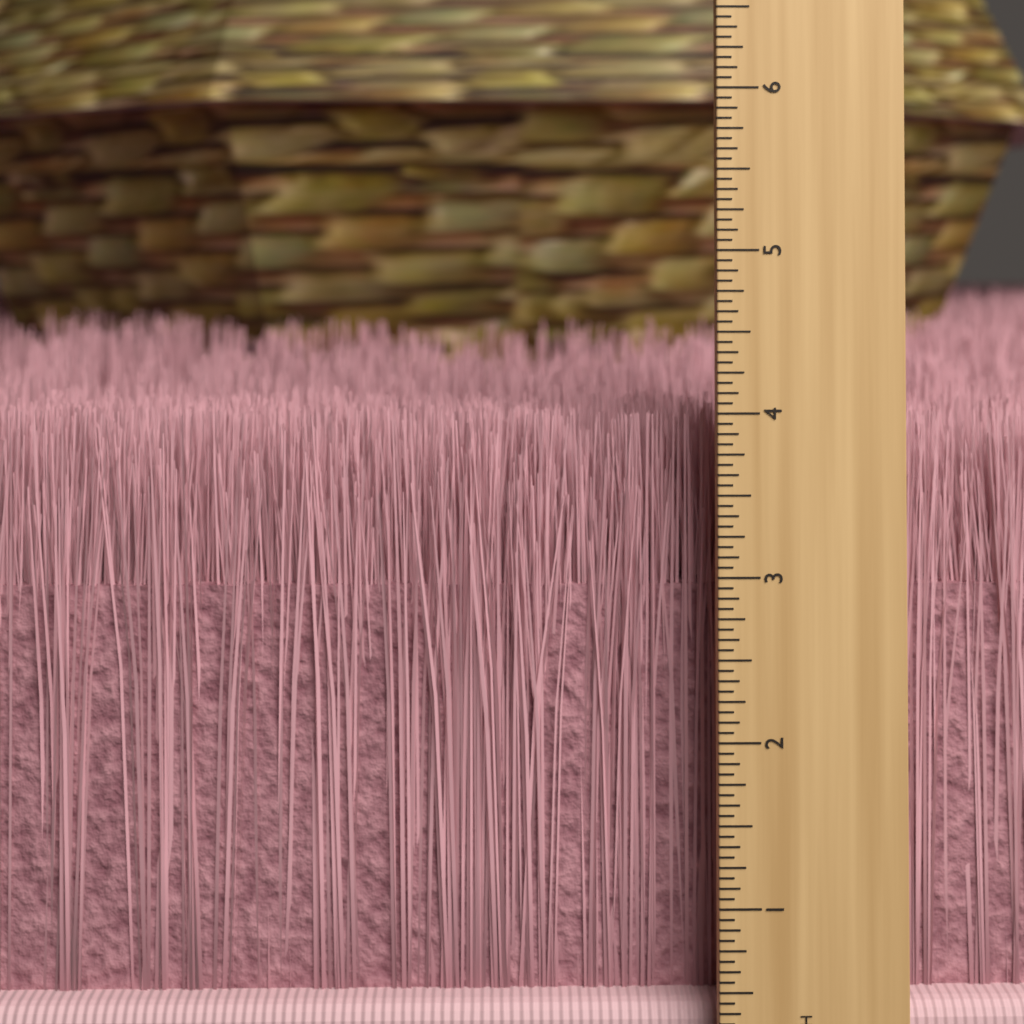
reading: 3.9375 inch
